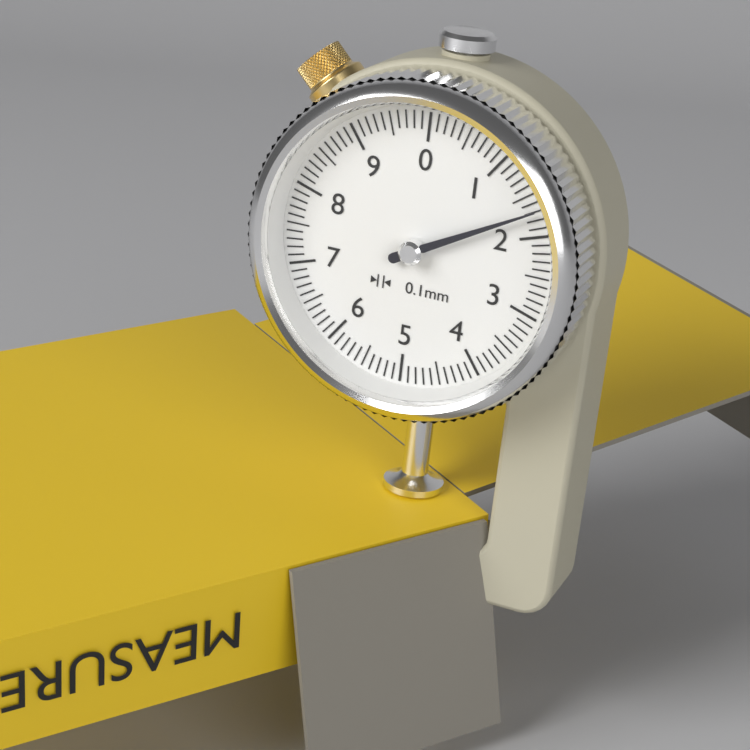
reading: 1.7 mm
